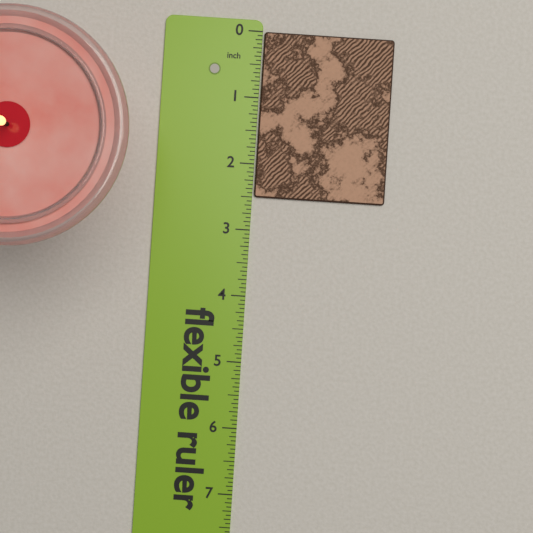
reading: 2.5000 in
